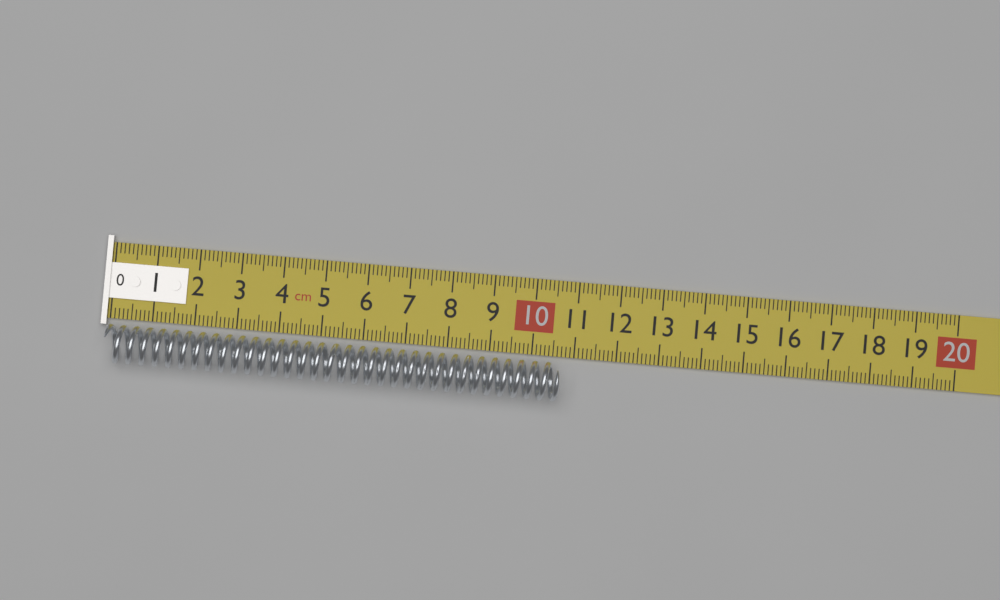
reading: 10.7 cm
